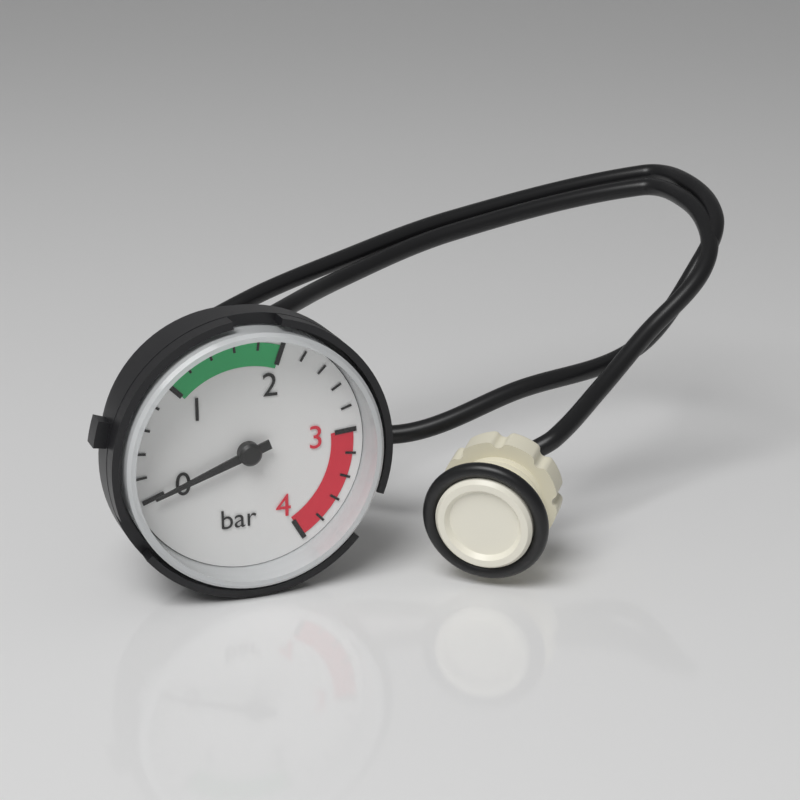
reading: 0.0 bar
